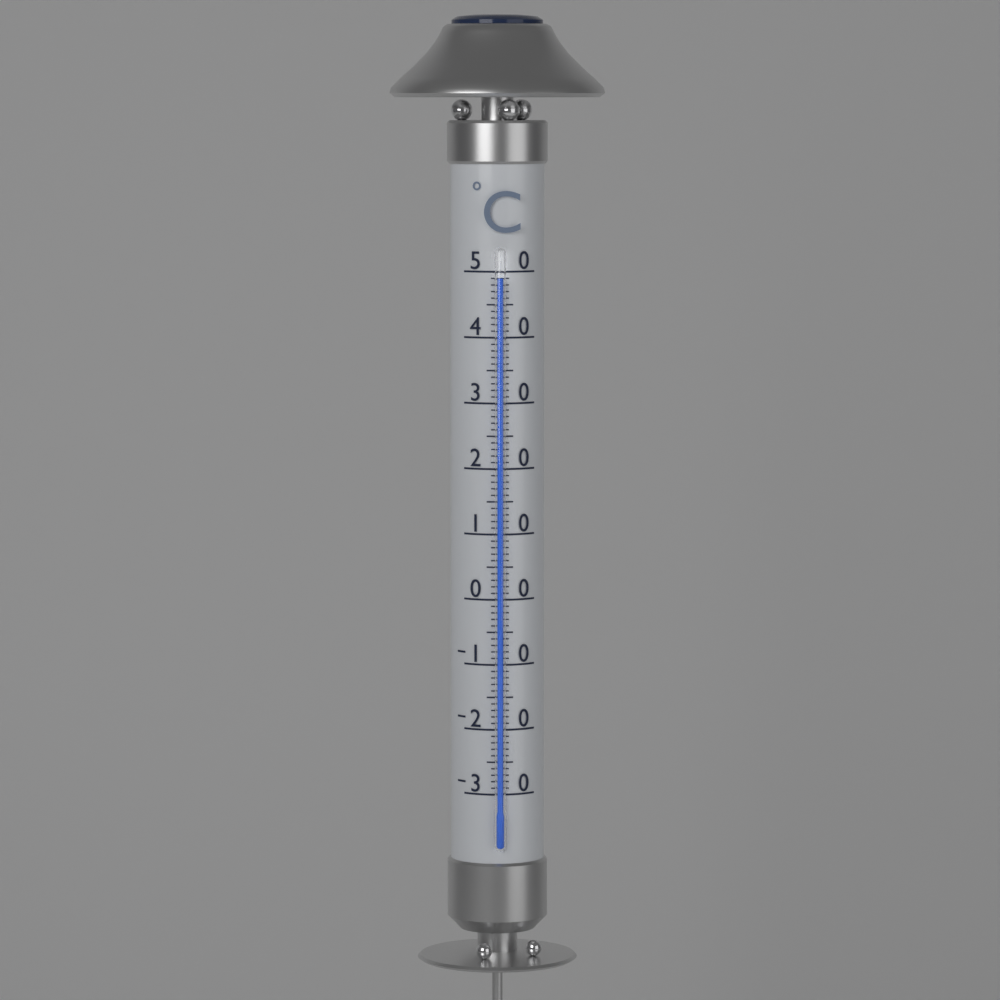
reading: 49 °C
